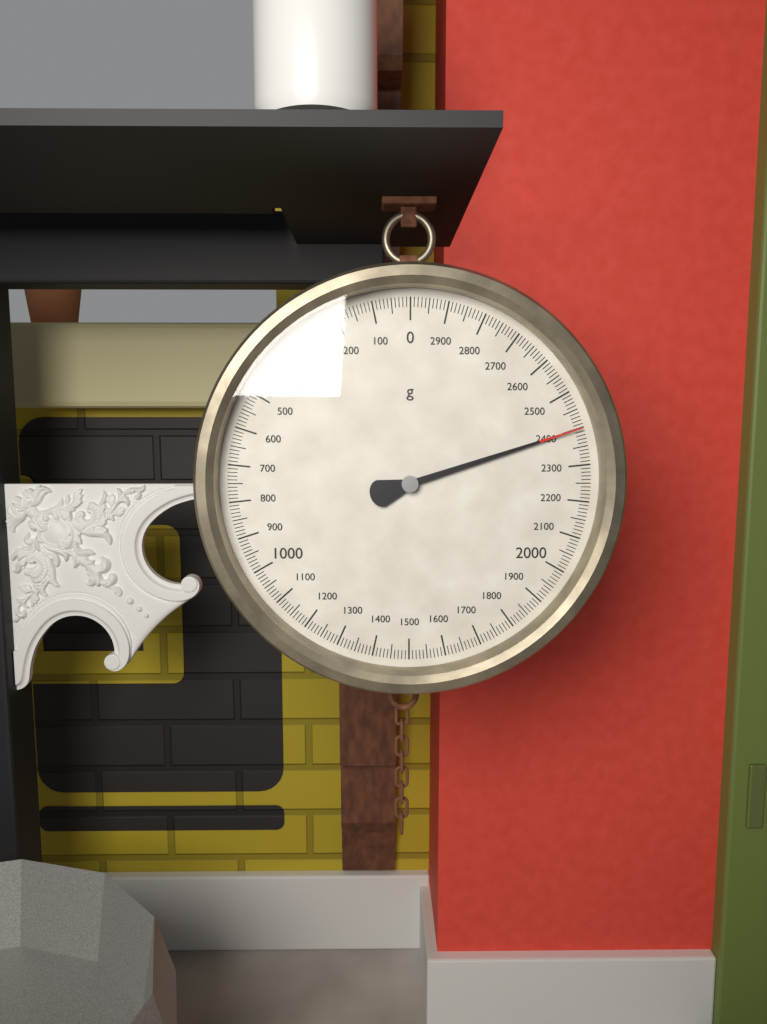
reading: 2400 g
